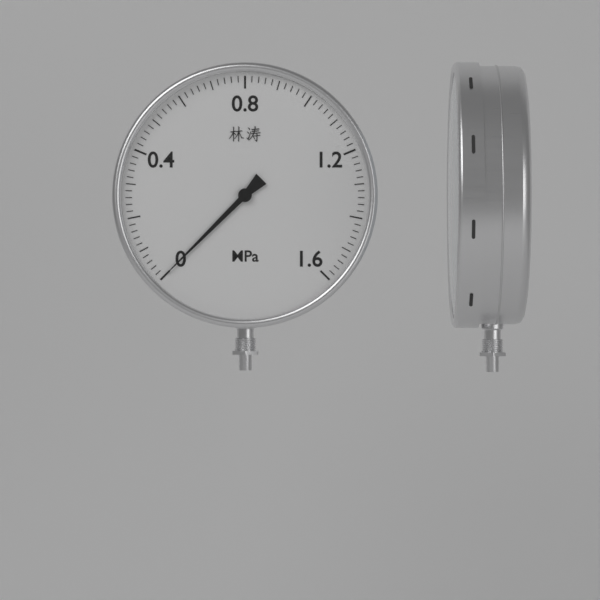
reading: 0.00 MPa
